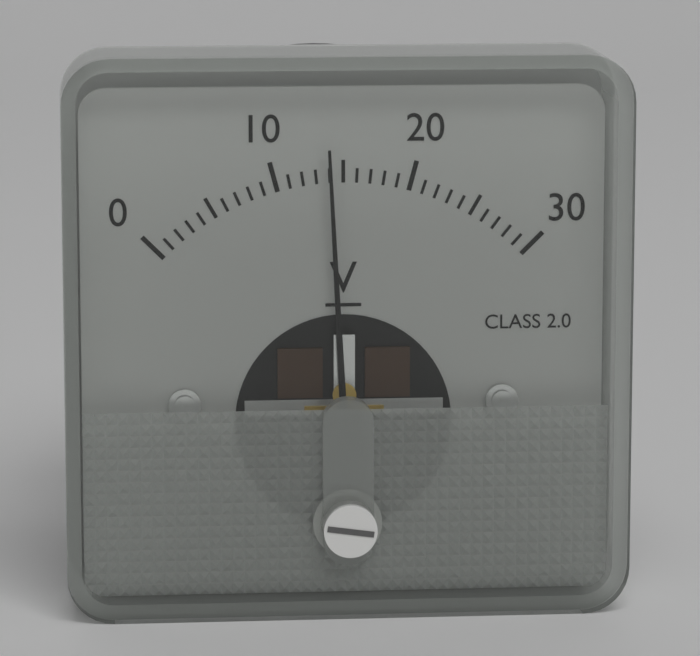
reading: 14 V
